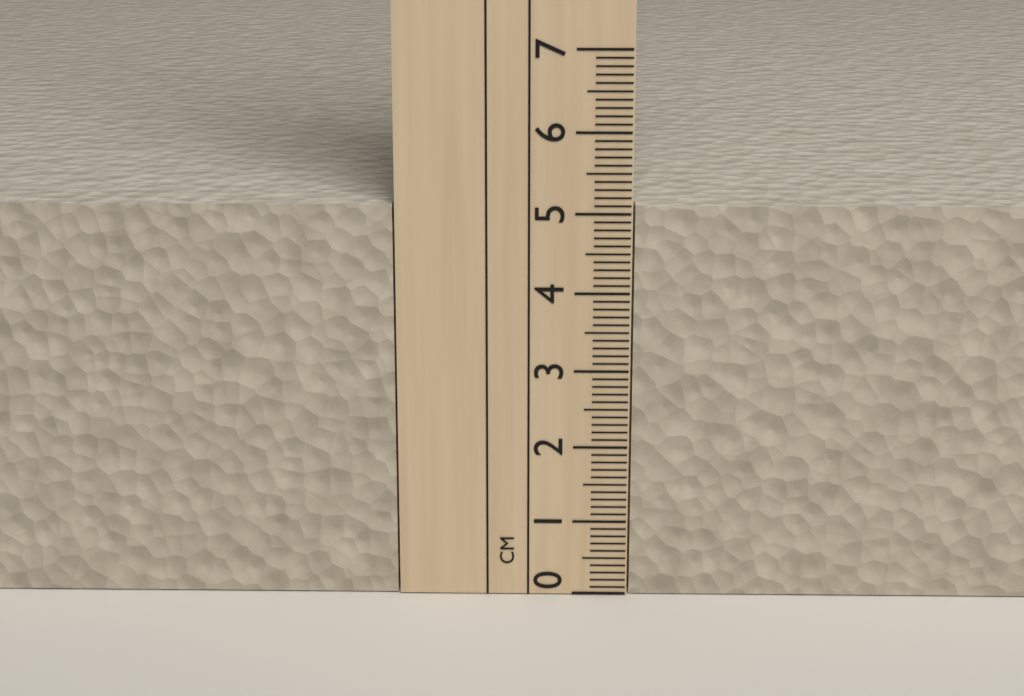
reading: 5.1 cm
